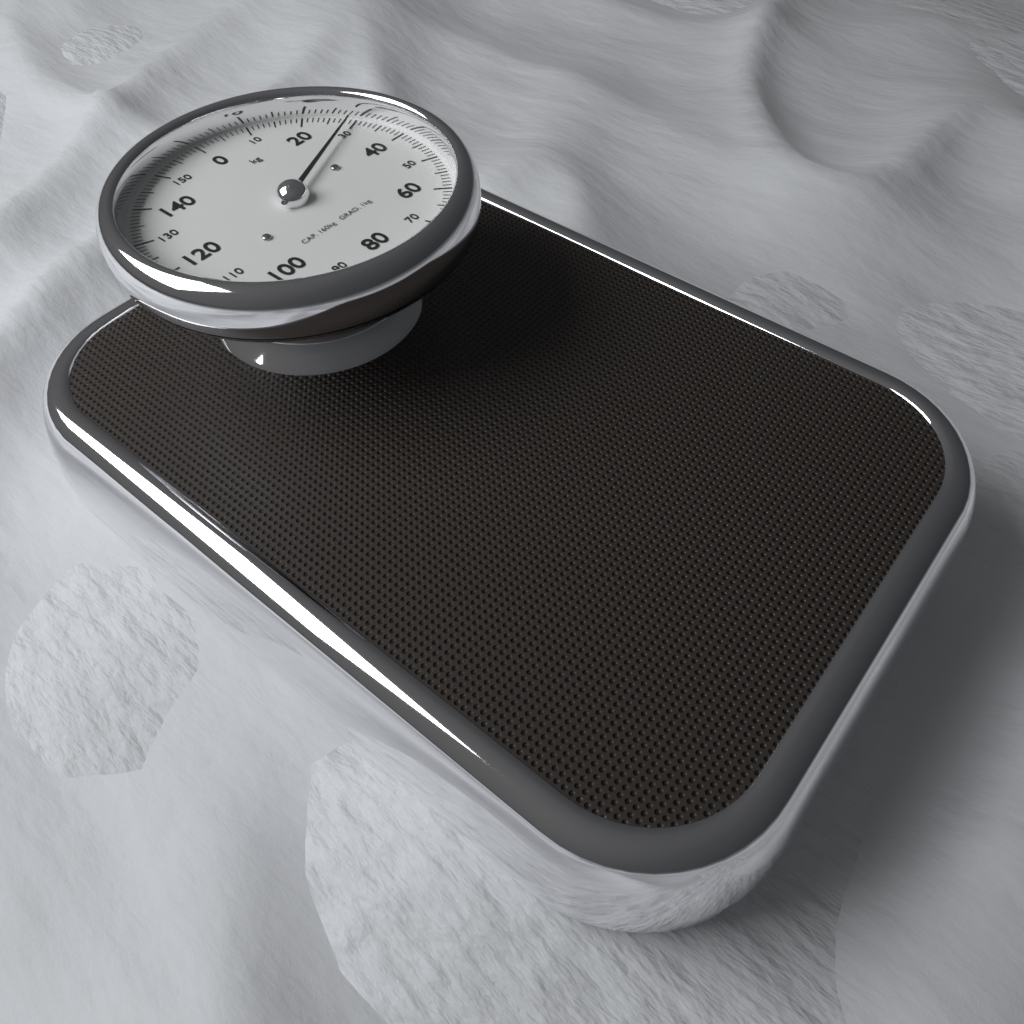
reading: 29 kg
